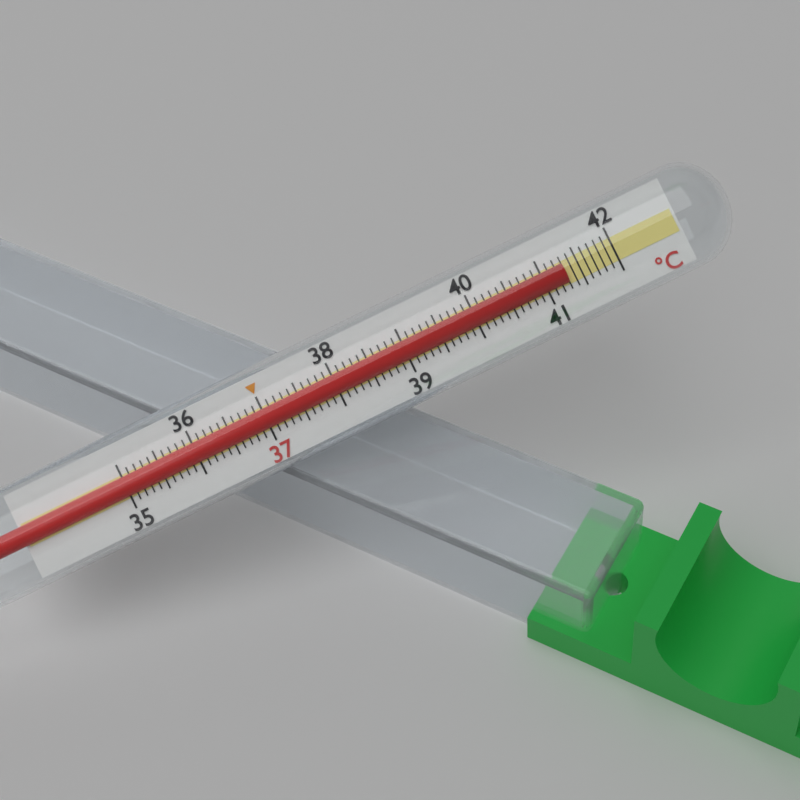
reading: 41.3 °C
